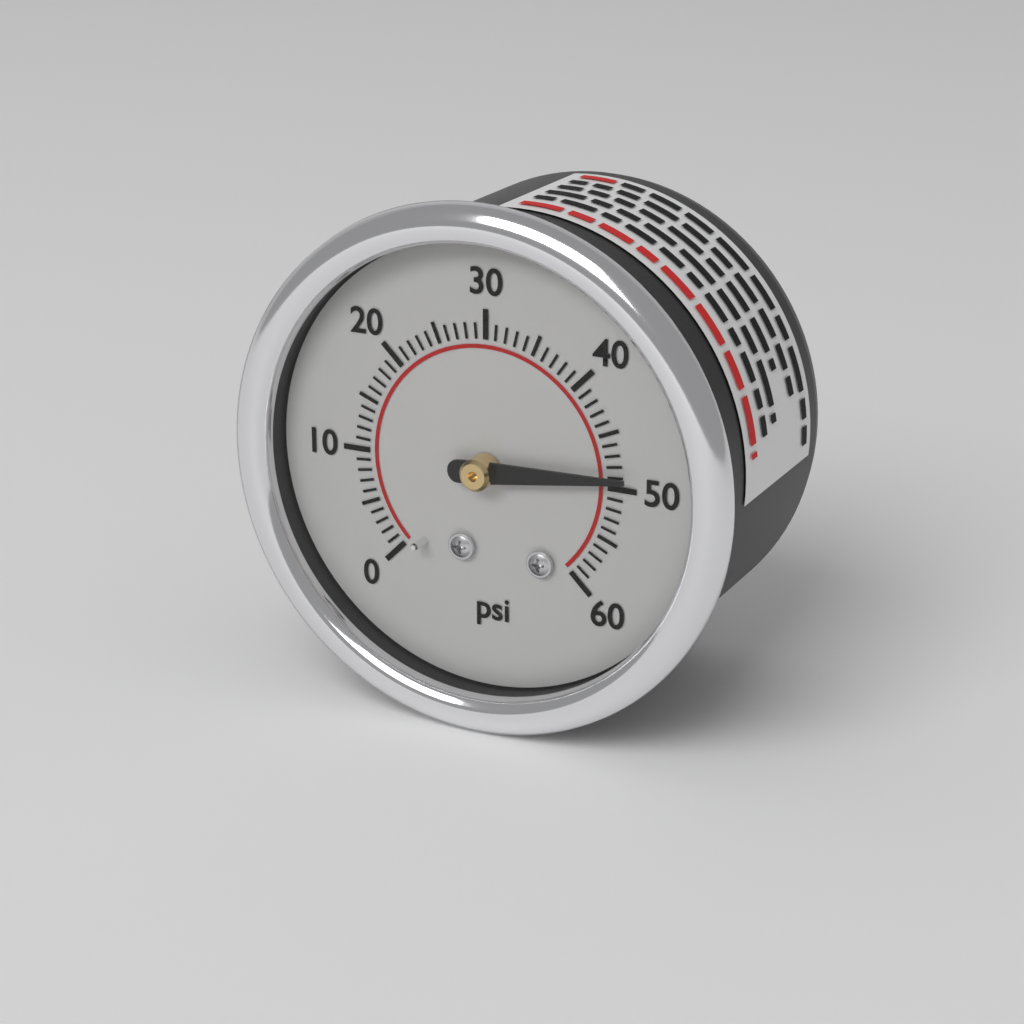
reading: 49 psi
